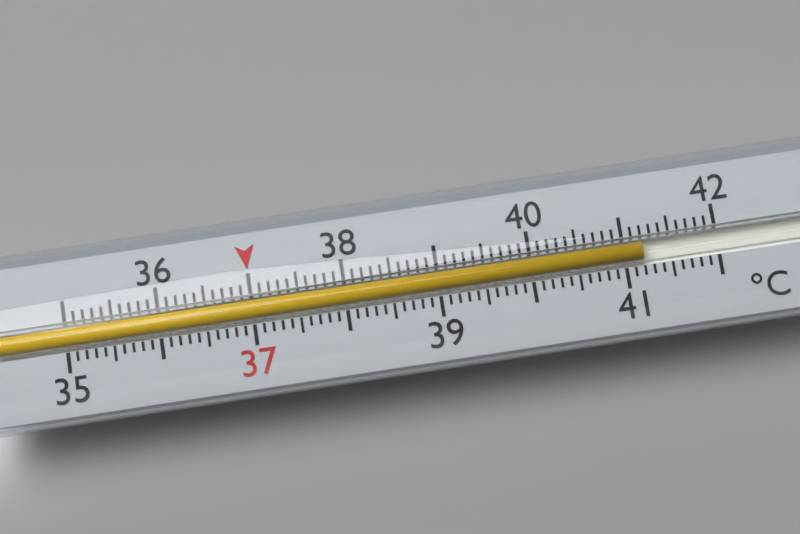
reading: 41.2 °C
